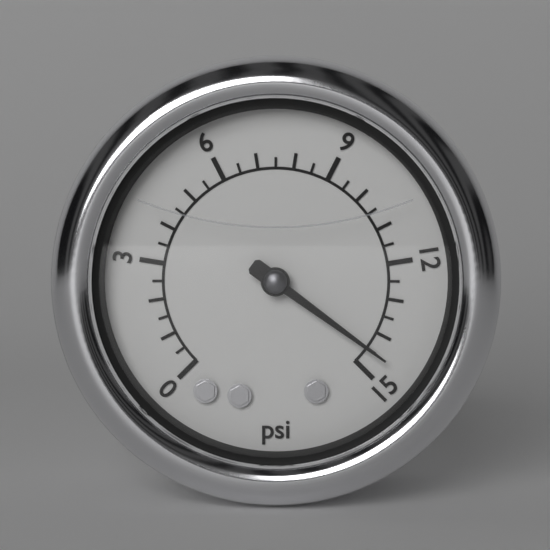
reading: 14.5 psi
